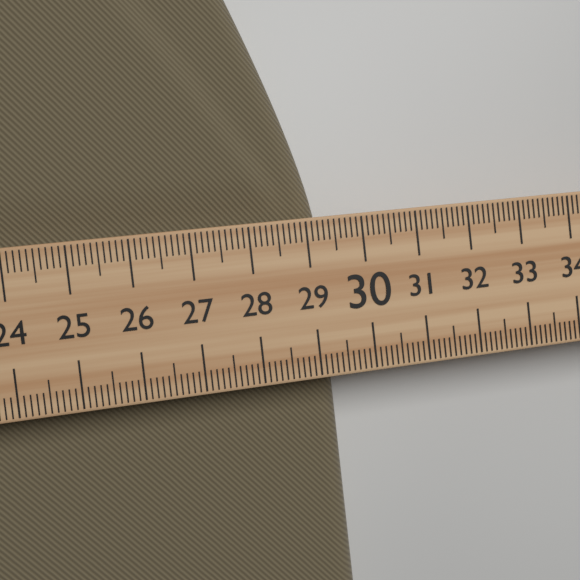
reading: 29.4 (no unit)
